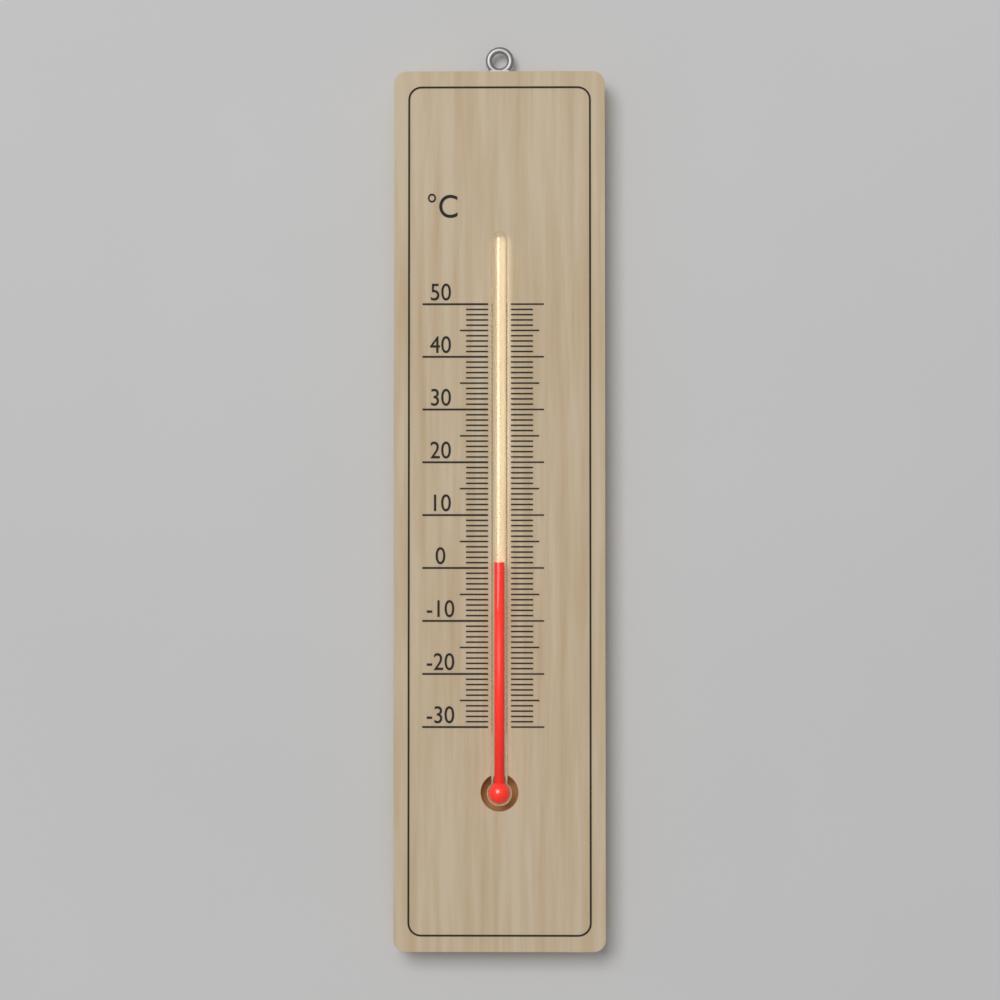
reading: 1 °C
